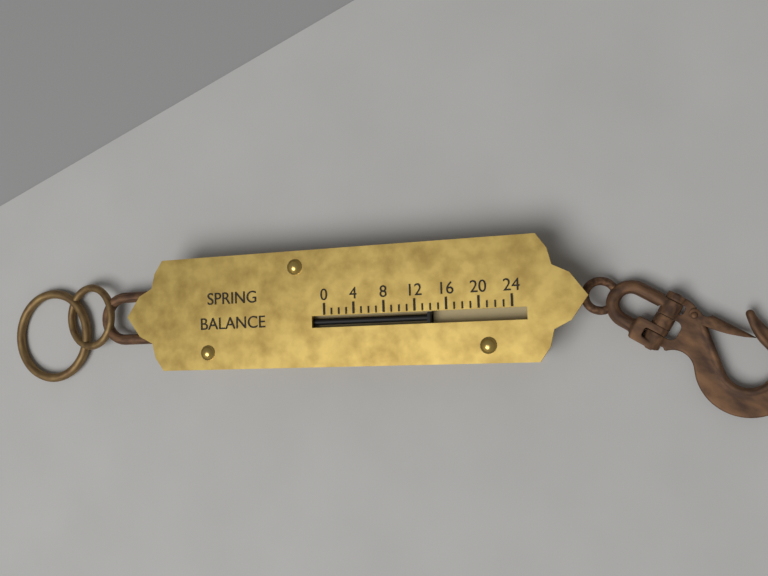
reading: 14 (no unit)
